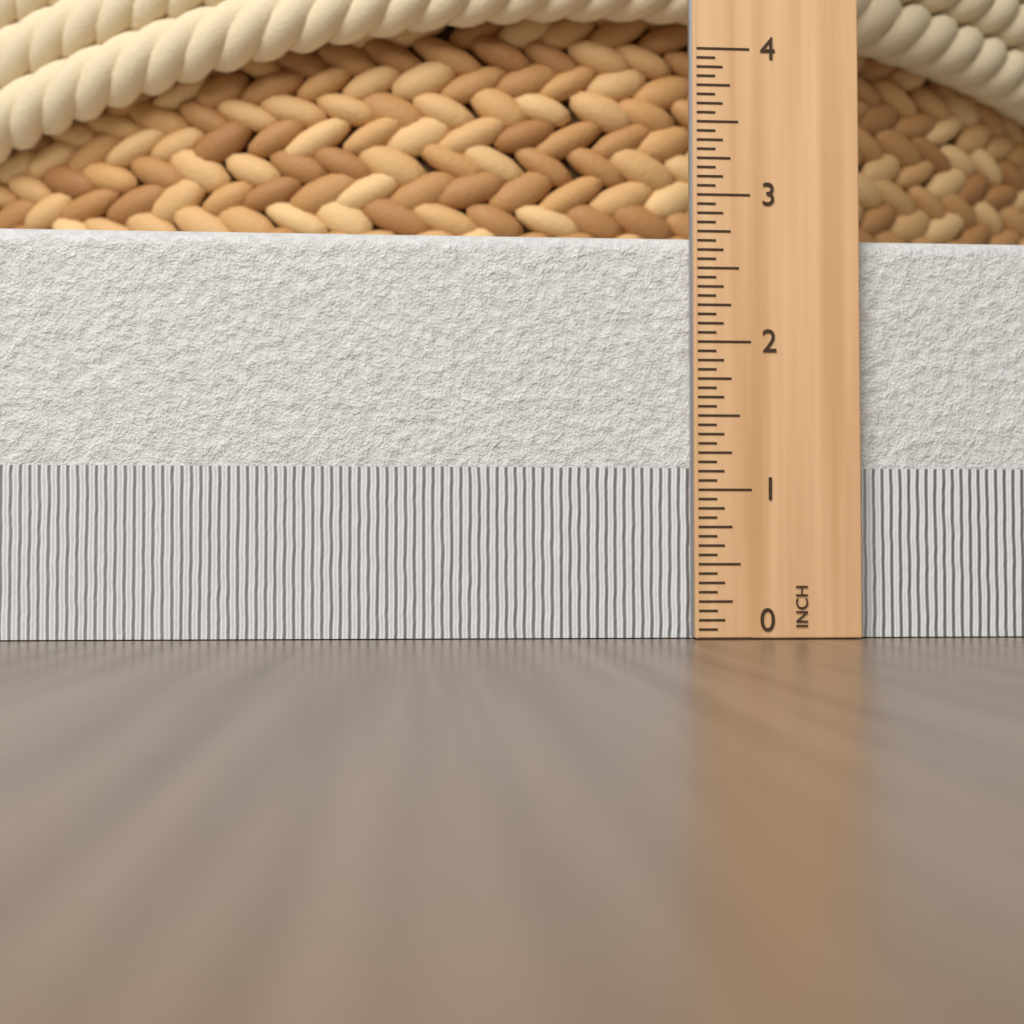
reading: 2.7500 in
